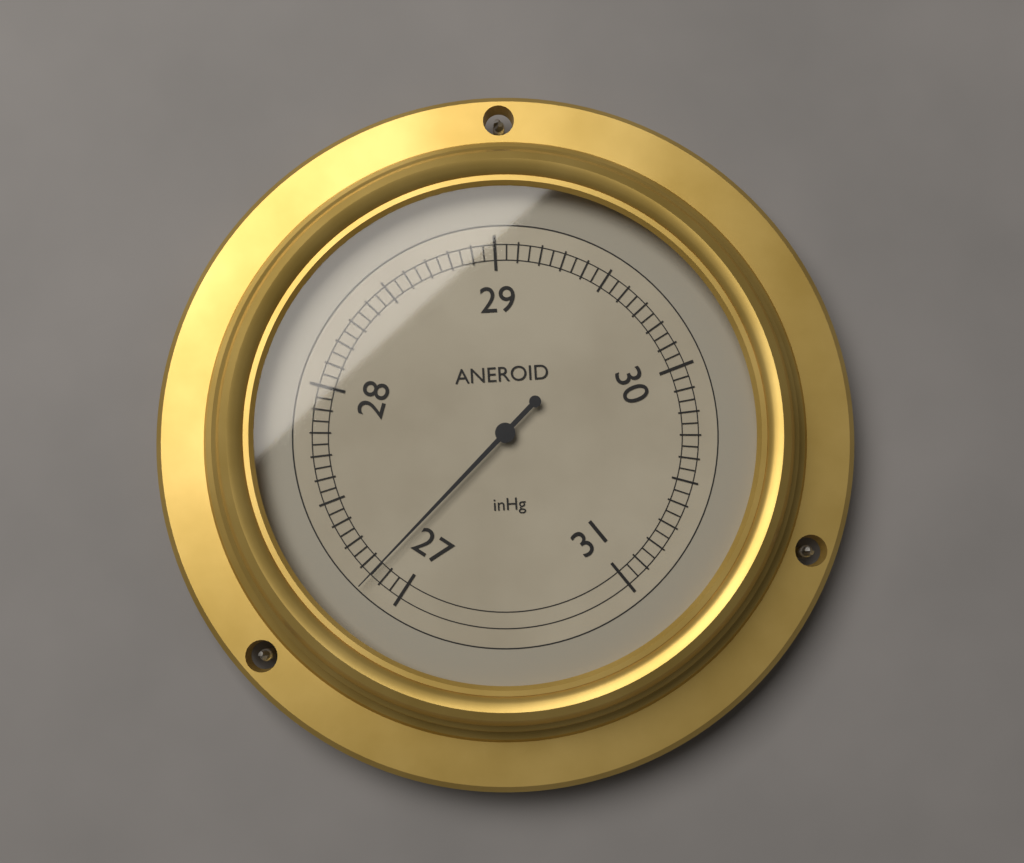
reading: 27.15 inHg
